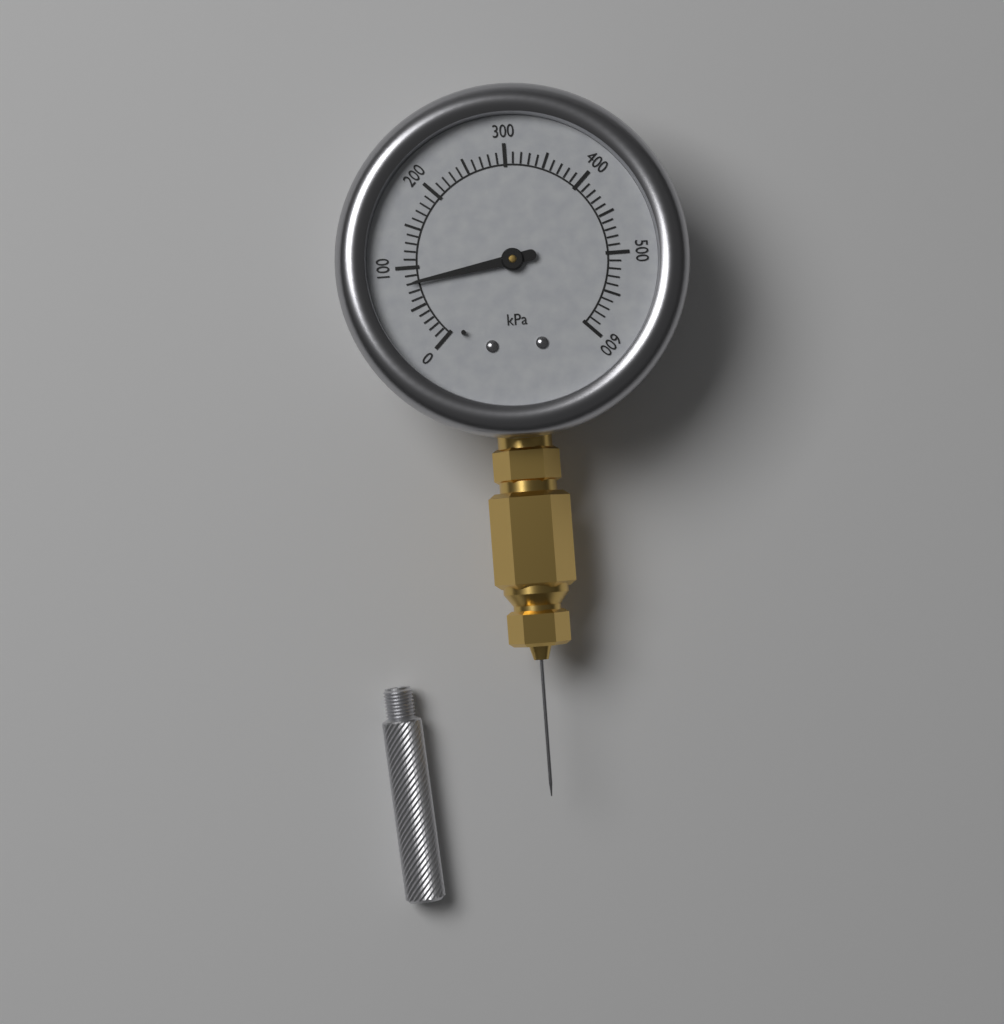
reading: 80 kPa
